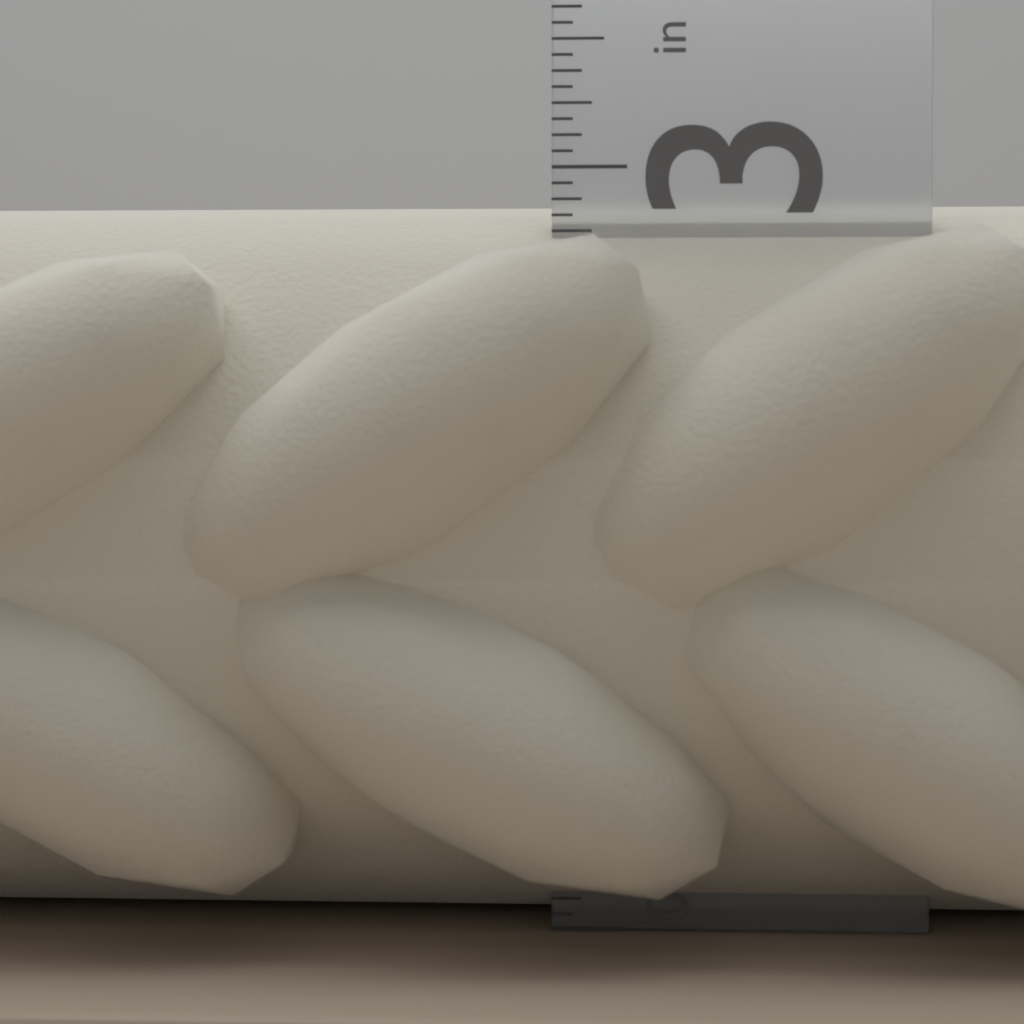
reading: 2.8750 in
